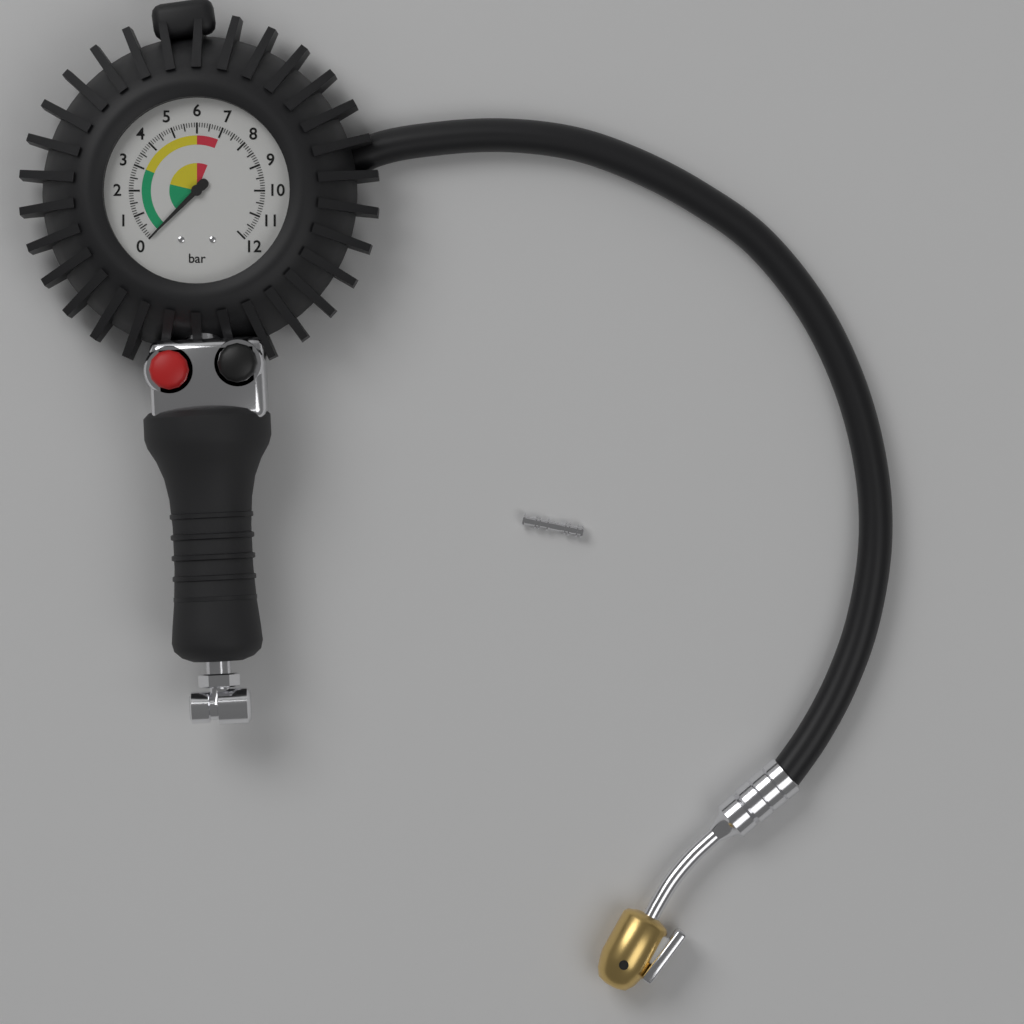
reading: 0.0 bar
